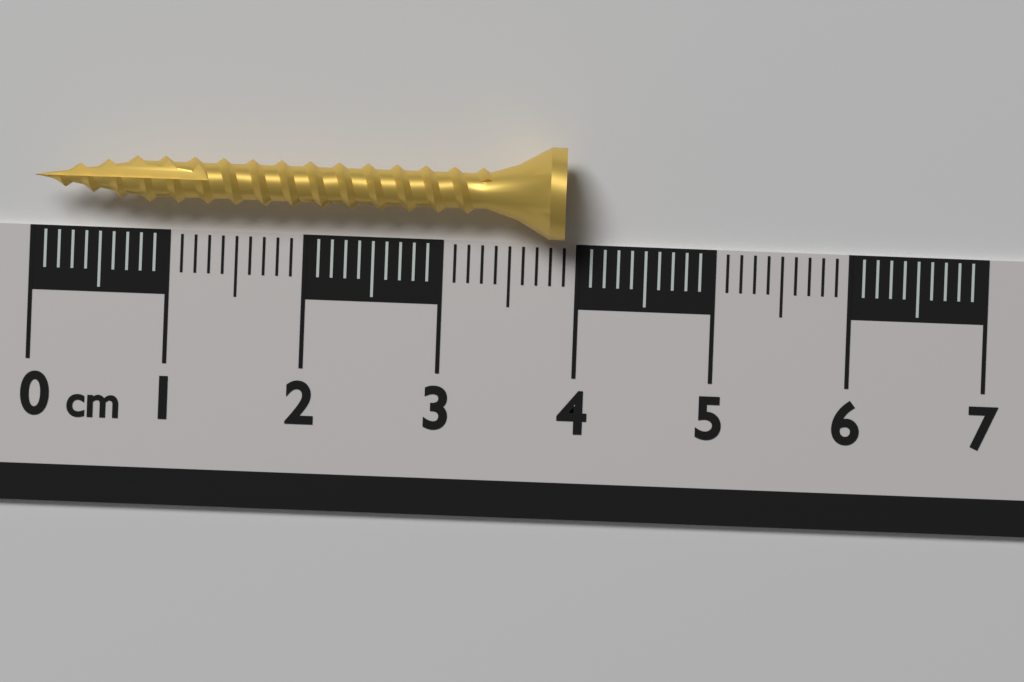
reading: 3.9 cm
